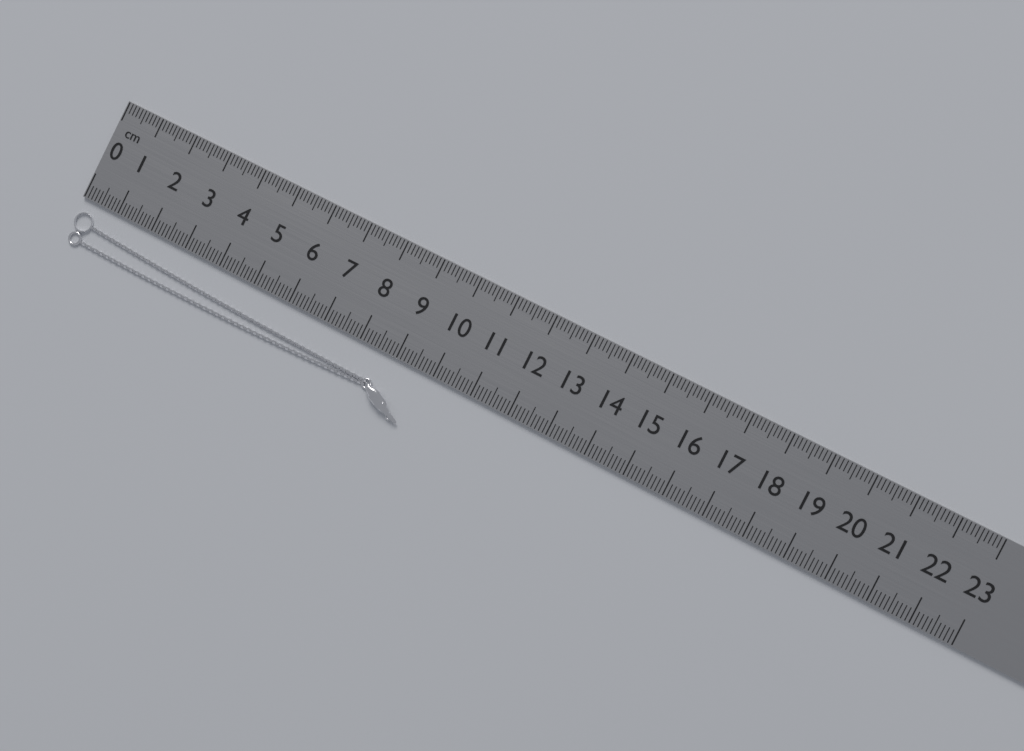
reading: 9.7 cm
